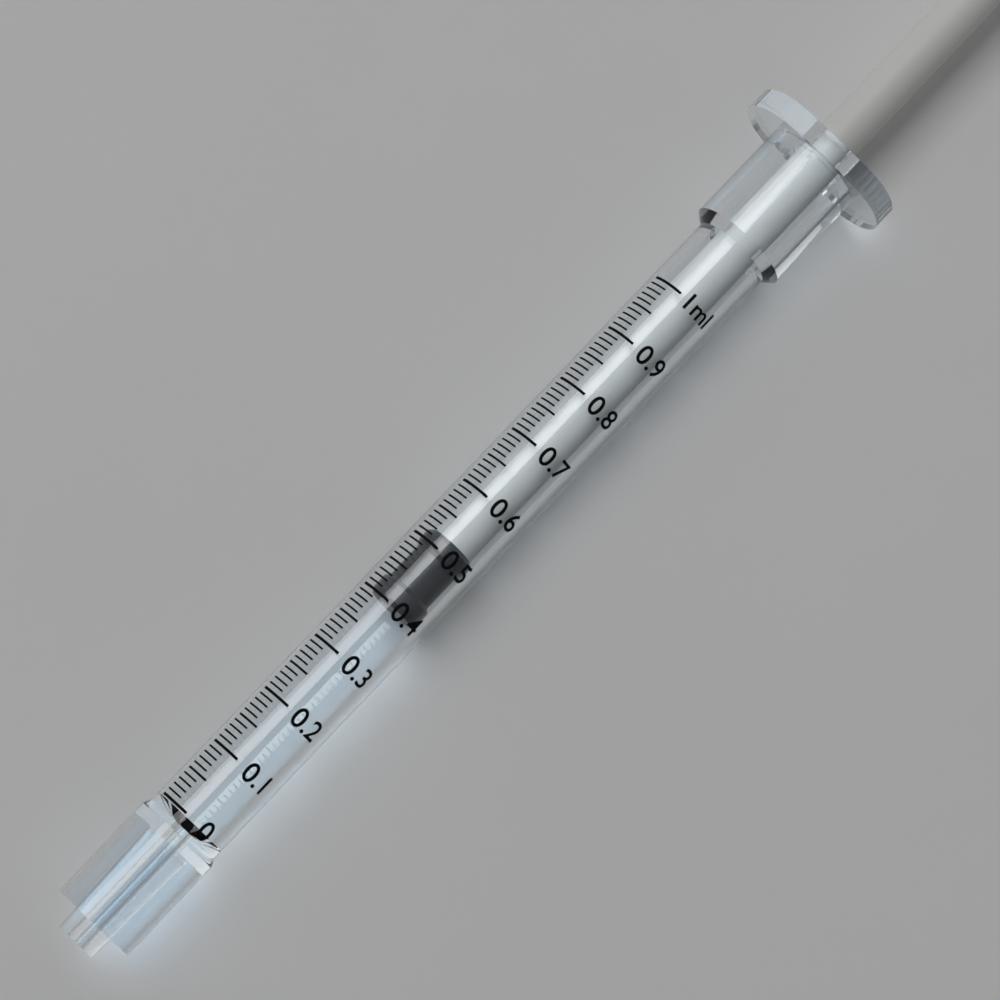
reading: 0.40 ml
